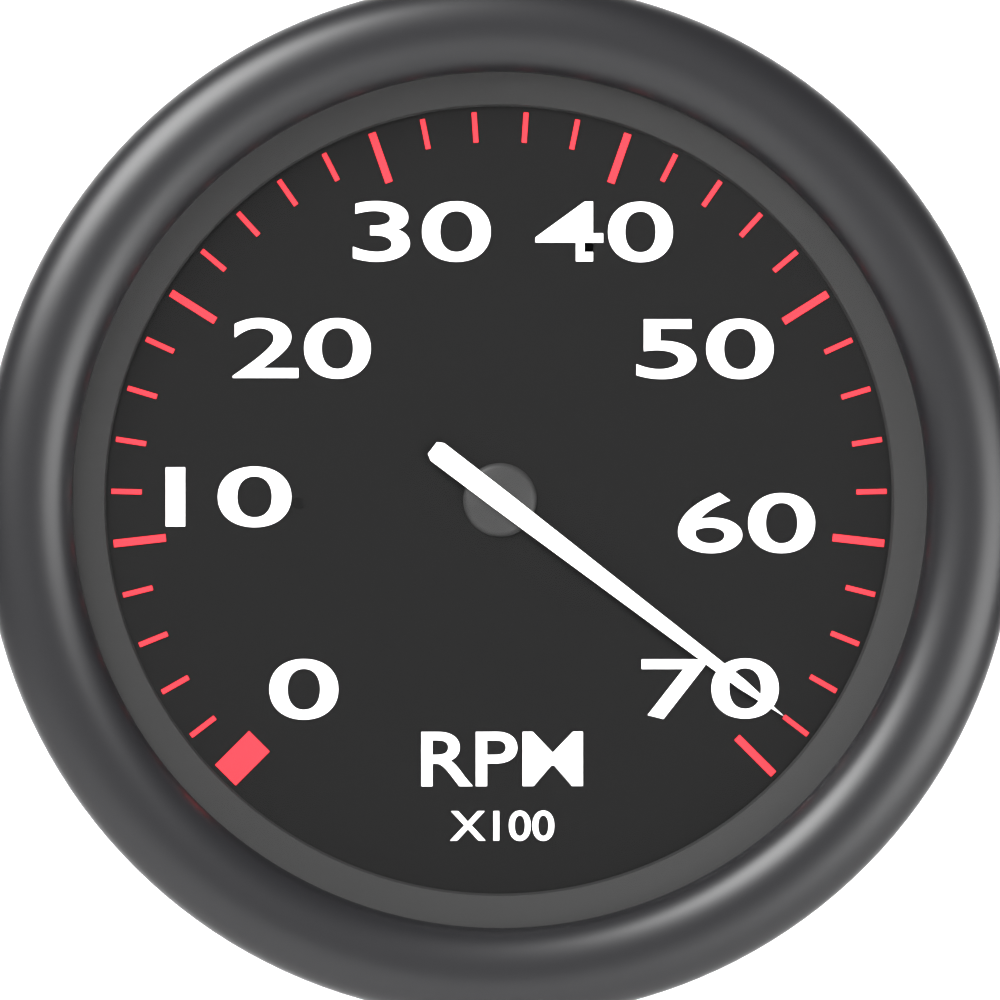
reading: 6800 RPM
